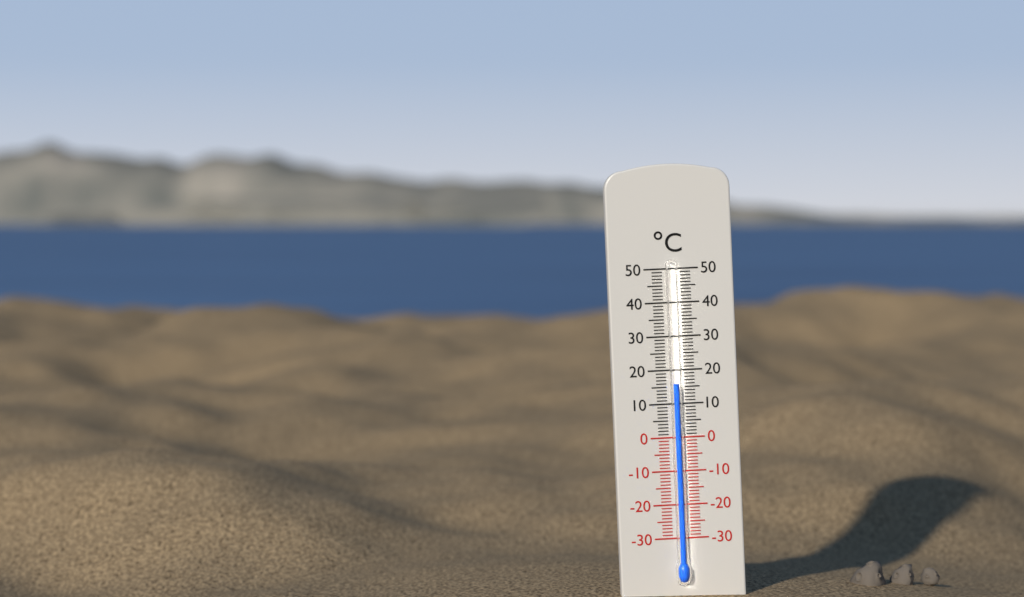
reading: 16 °C
